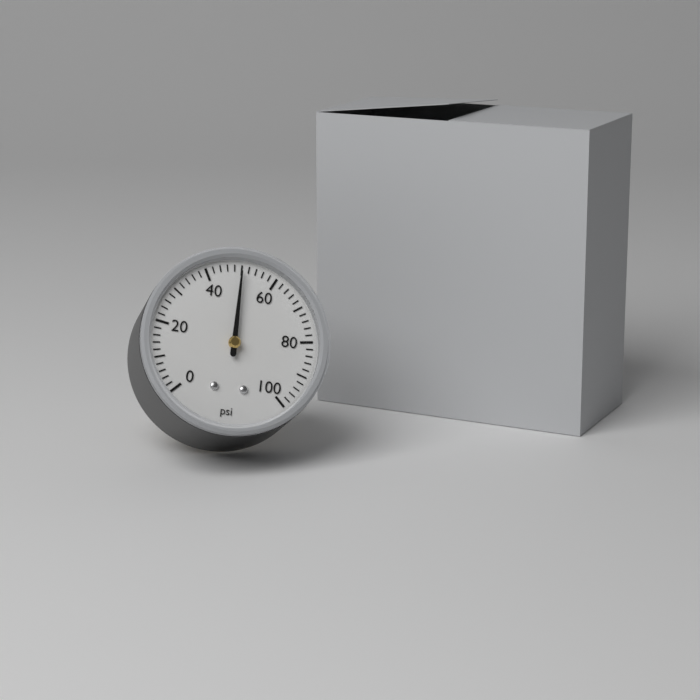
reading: 50 psi
